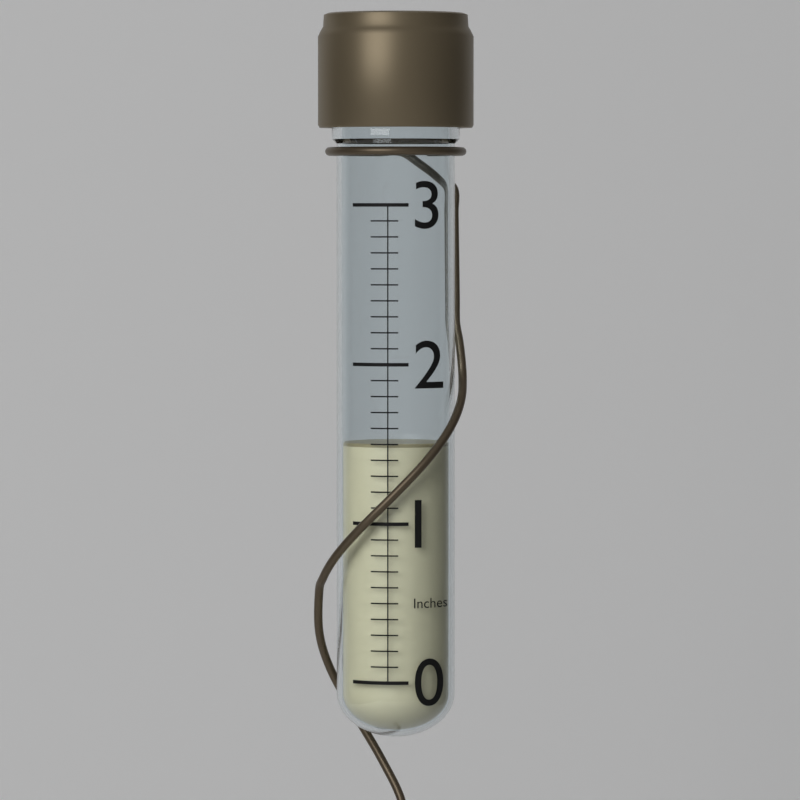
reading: 1.5 in
